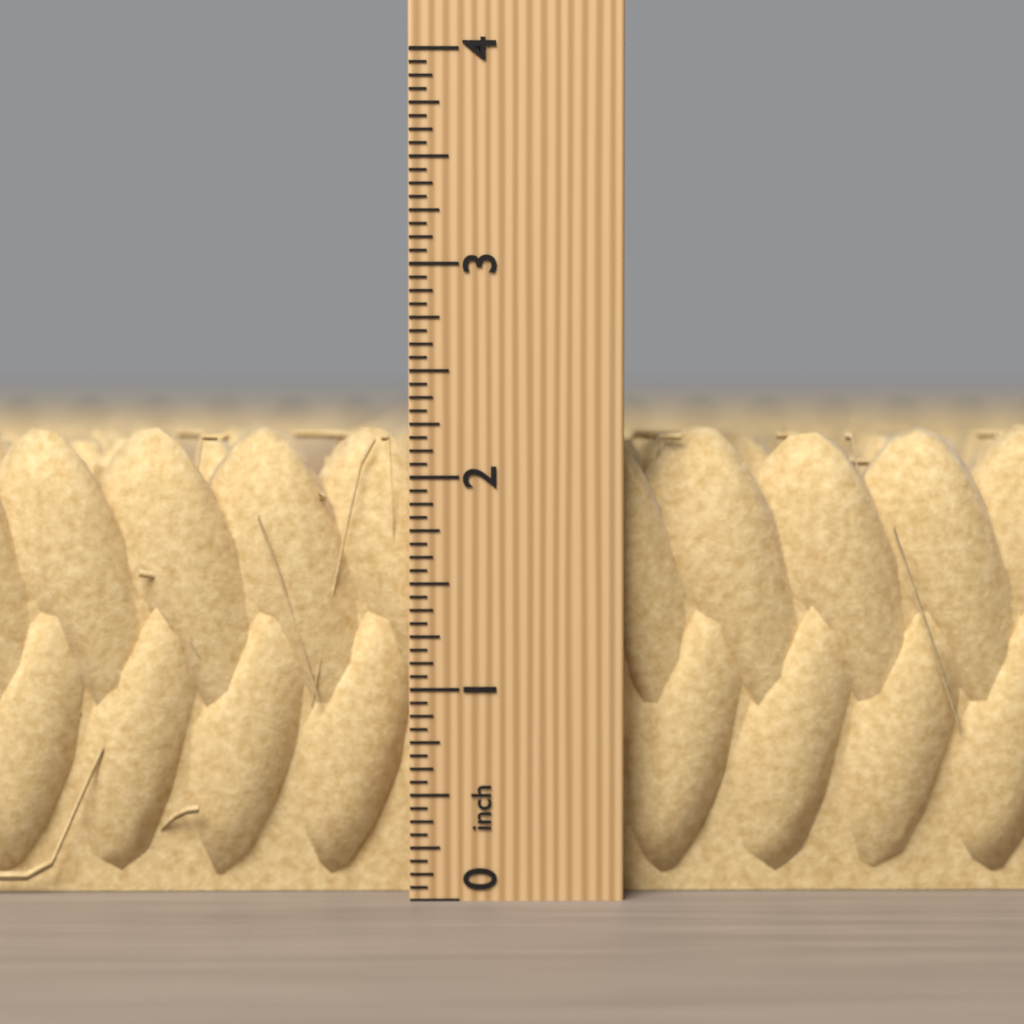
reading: 2.2500 inch
